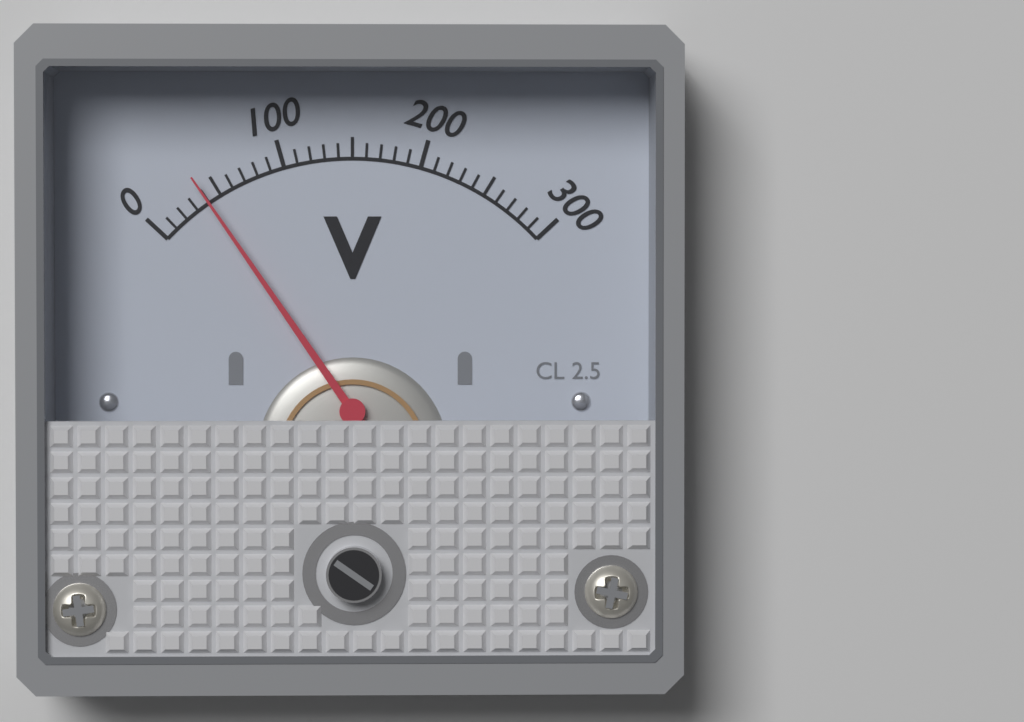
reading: 40 V
